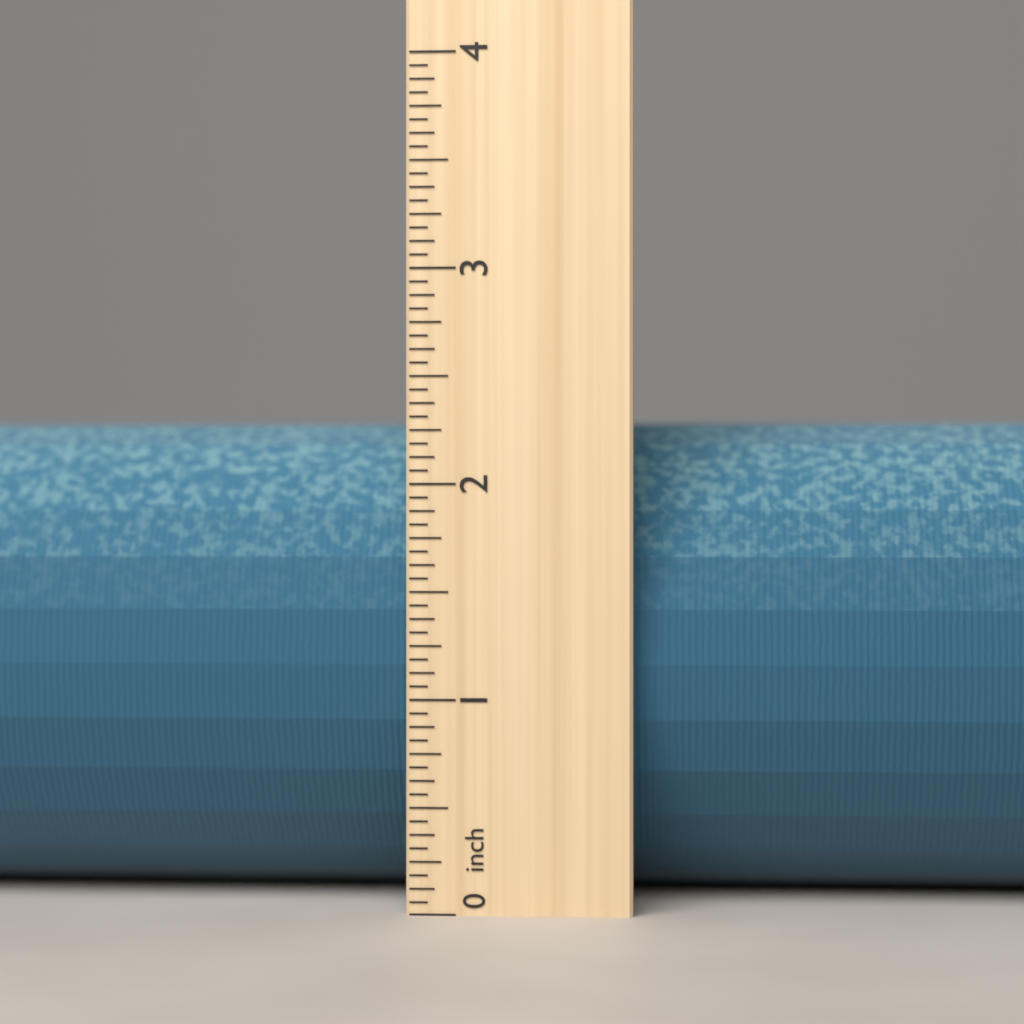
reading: 2.3125 inch
